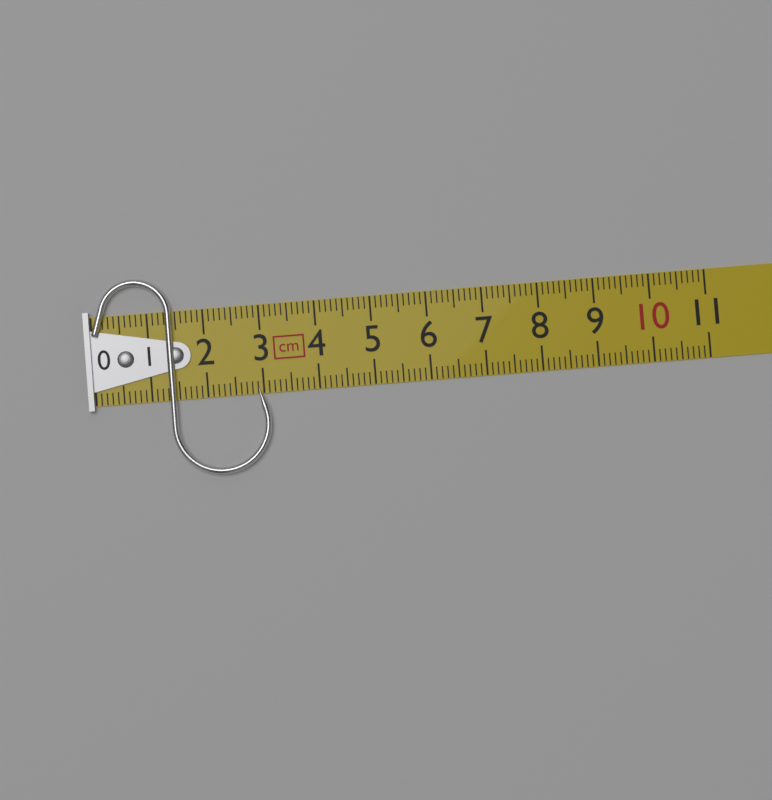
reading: 3.1 cm
